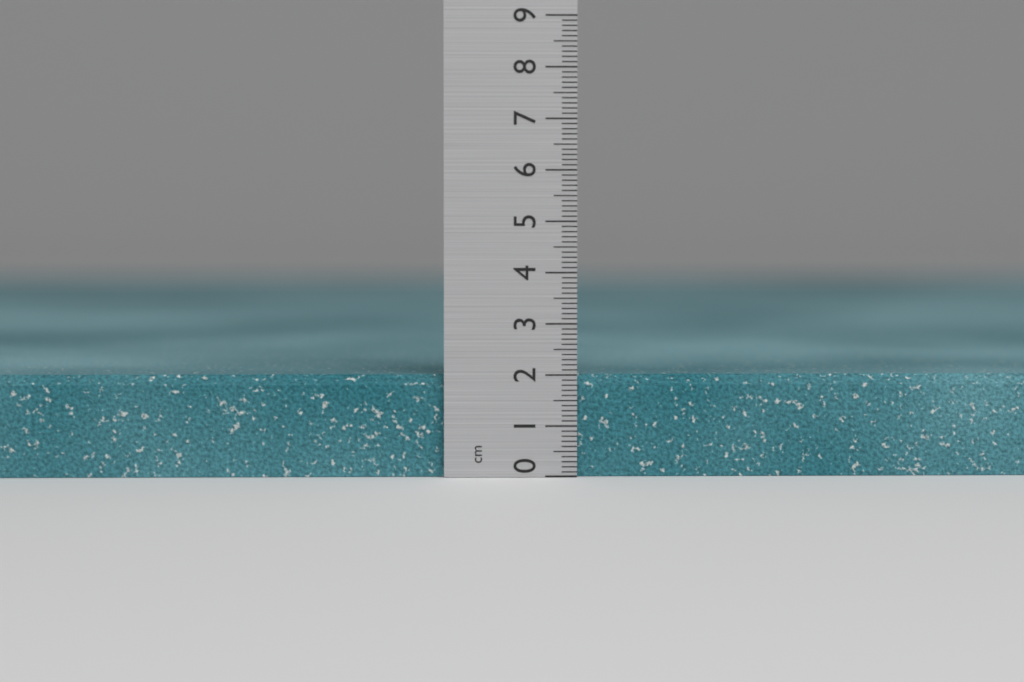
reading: 2.0 cm
